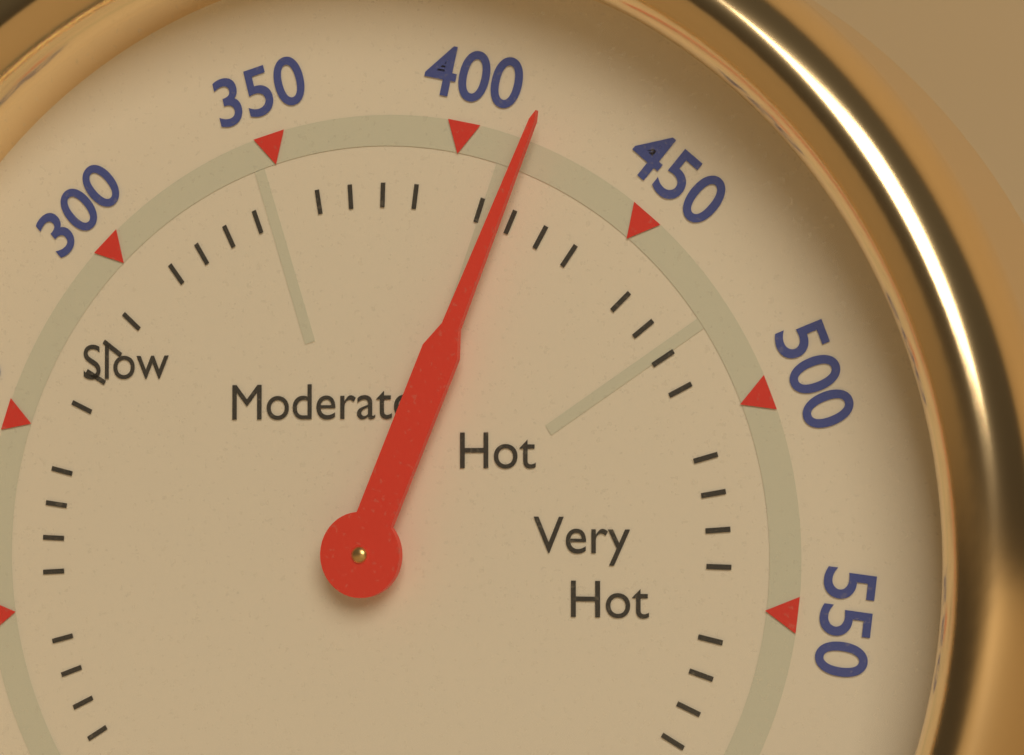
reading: 418 °F
